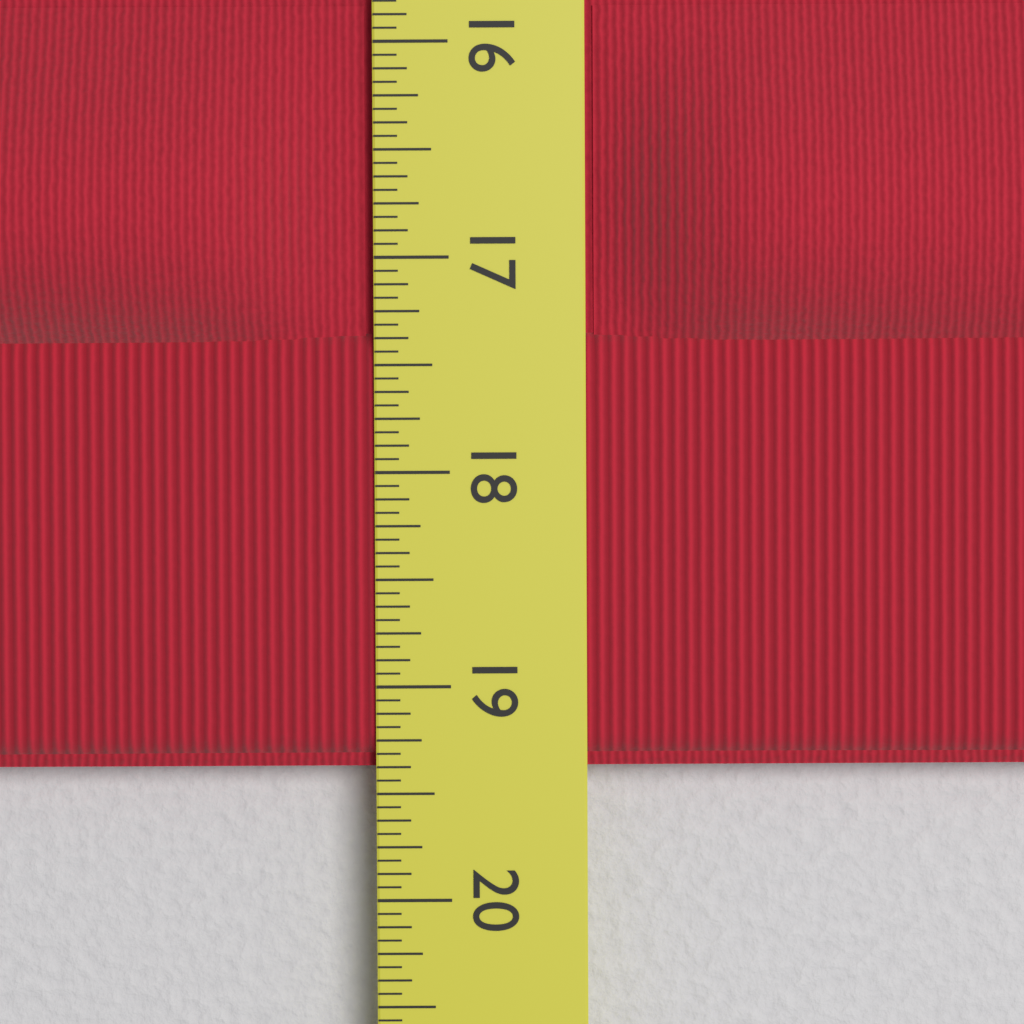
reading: 19.3750 in
